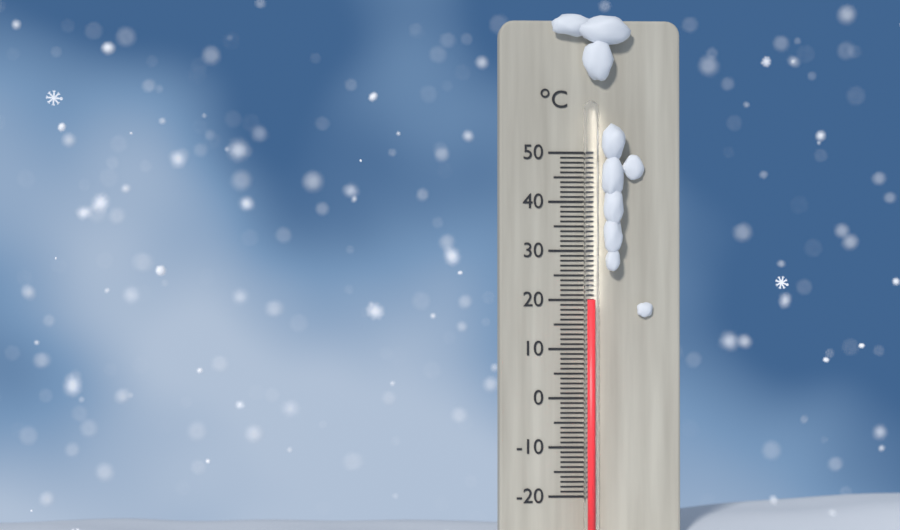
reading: 20 °C
